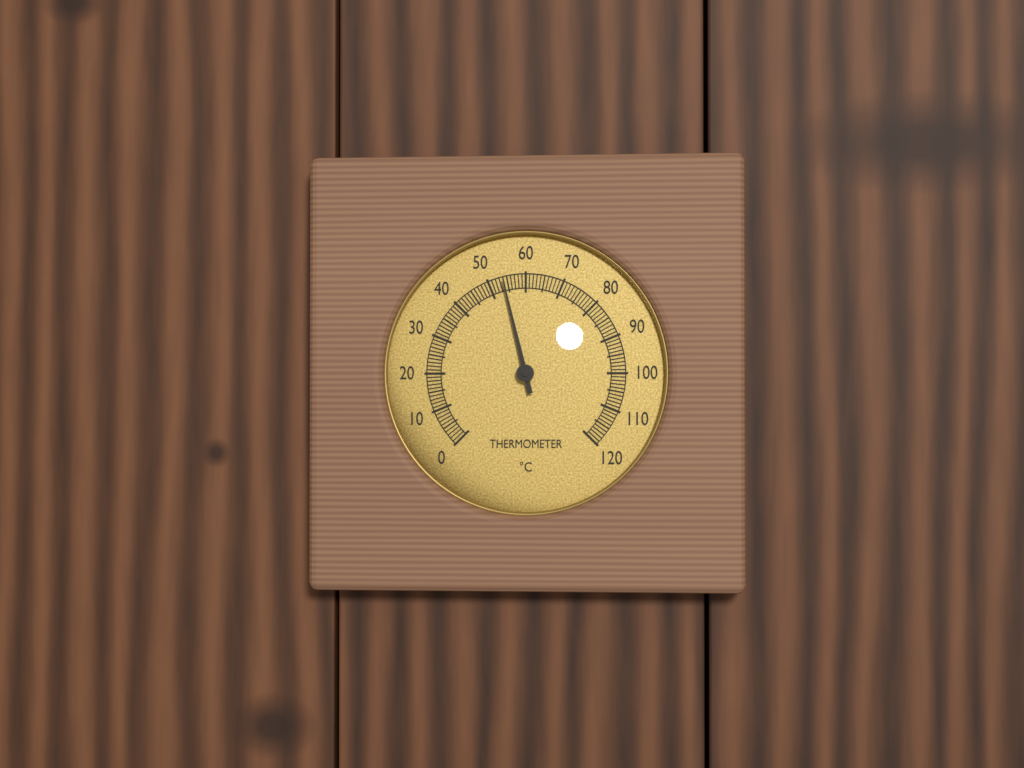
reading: 54 °C
